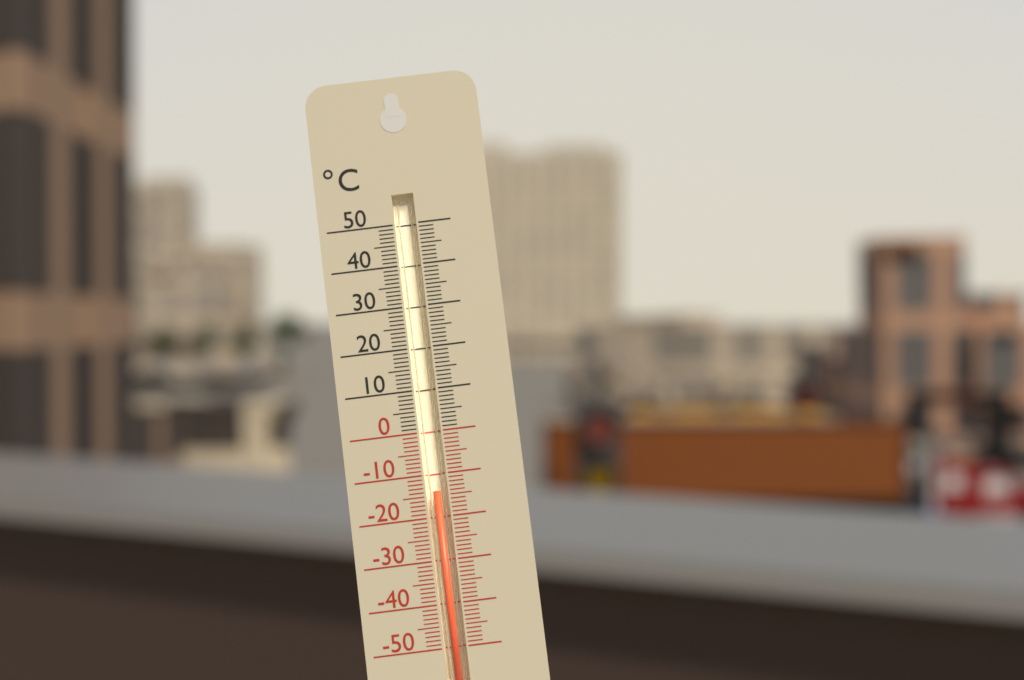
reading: -14 °C
